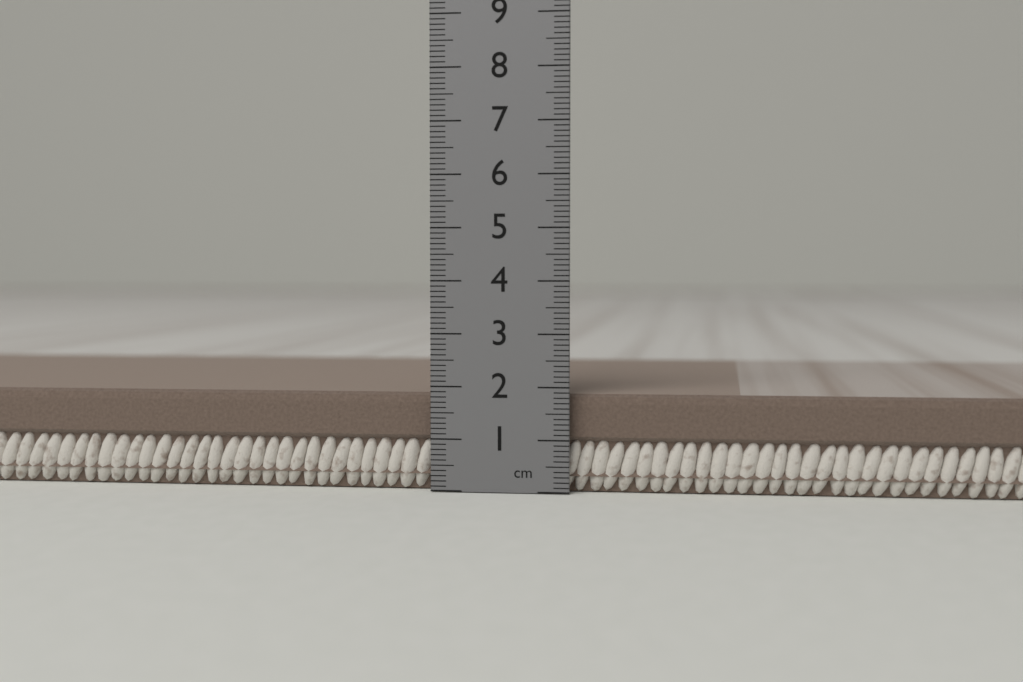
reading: 1.9 cm
